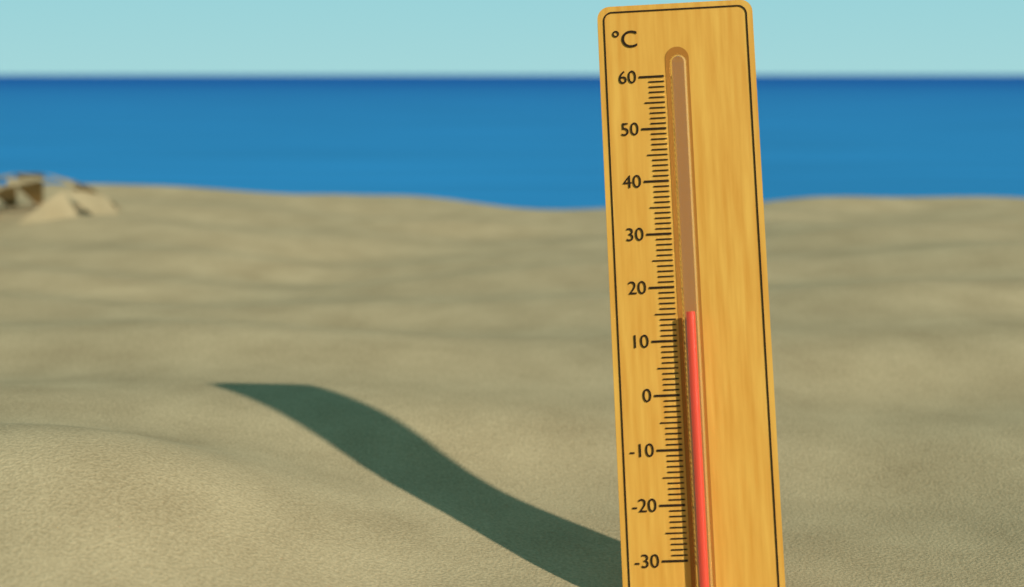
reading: 15 °C
